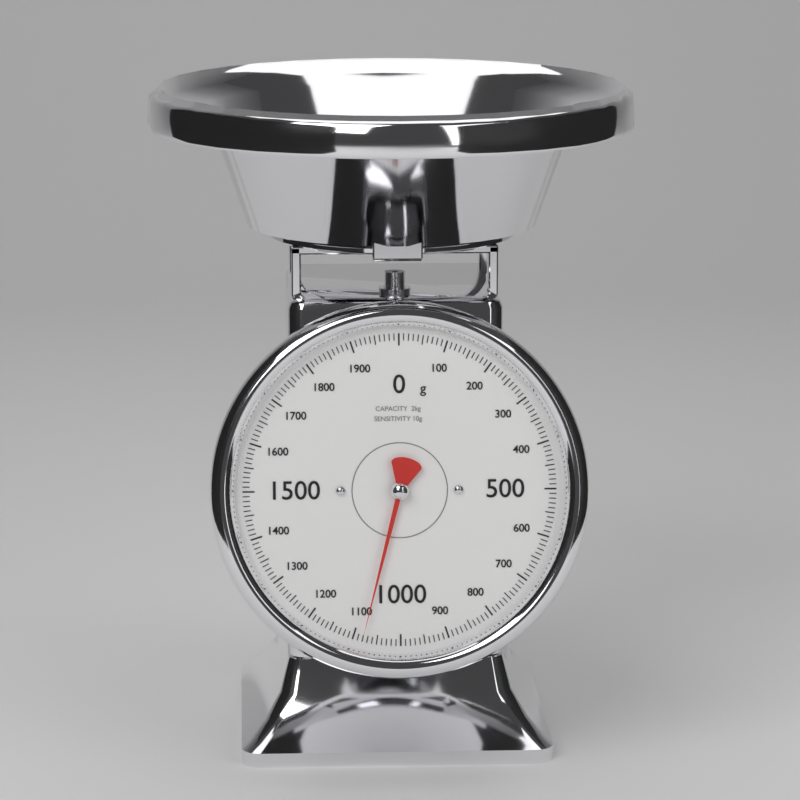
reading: 1080 g
